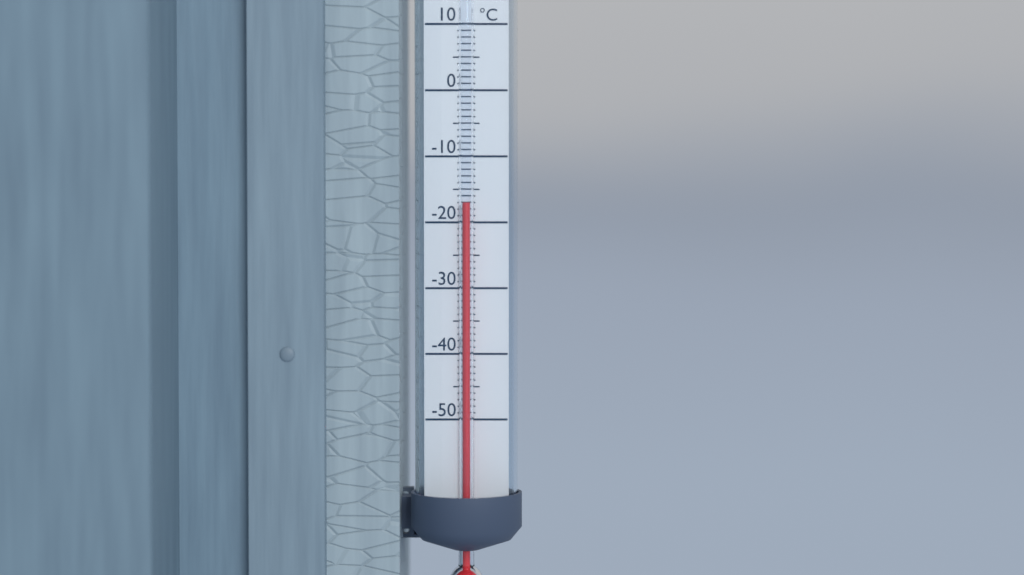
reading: -17 °C
